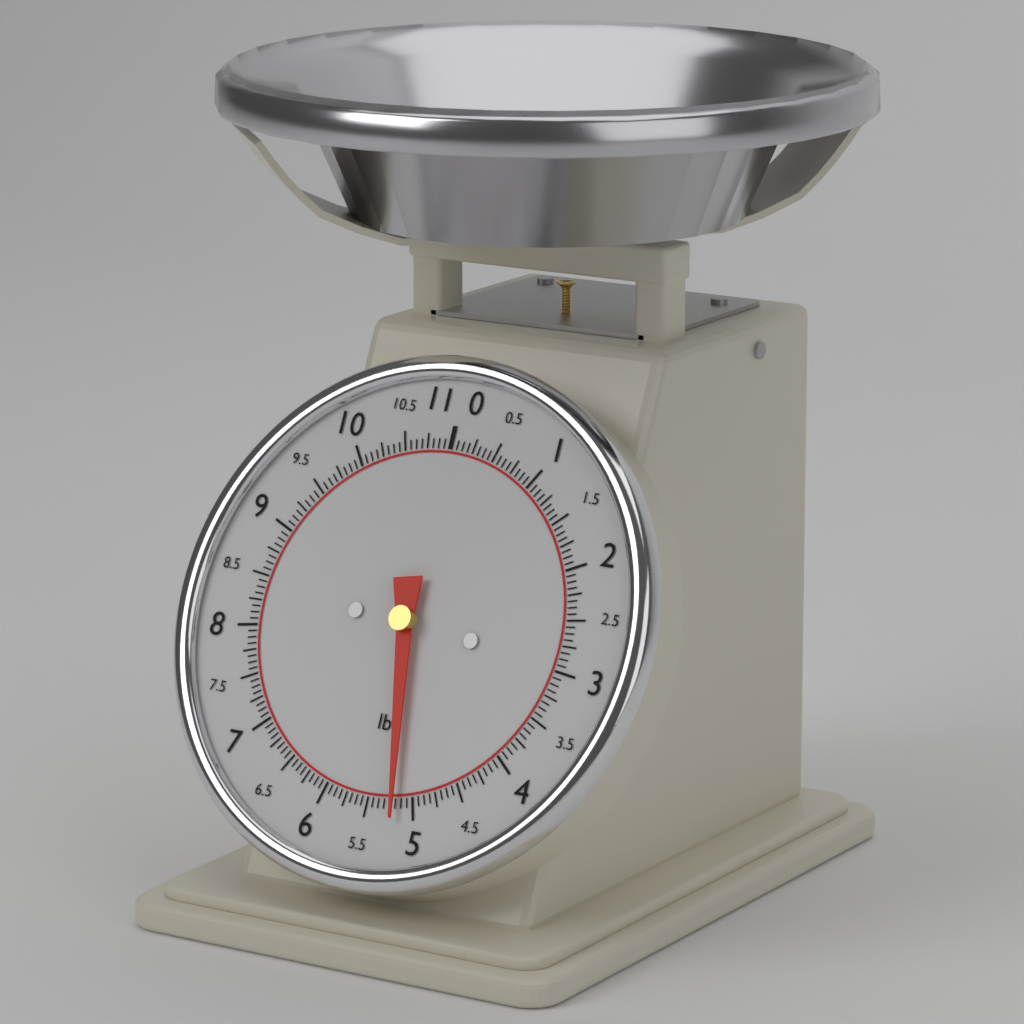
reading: 5.1875 lb
